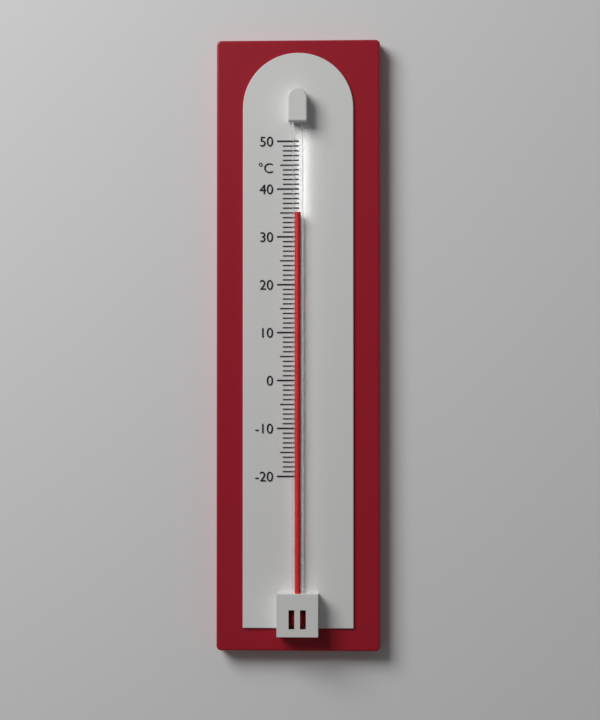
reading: 35 °C
